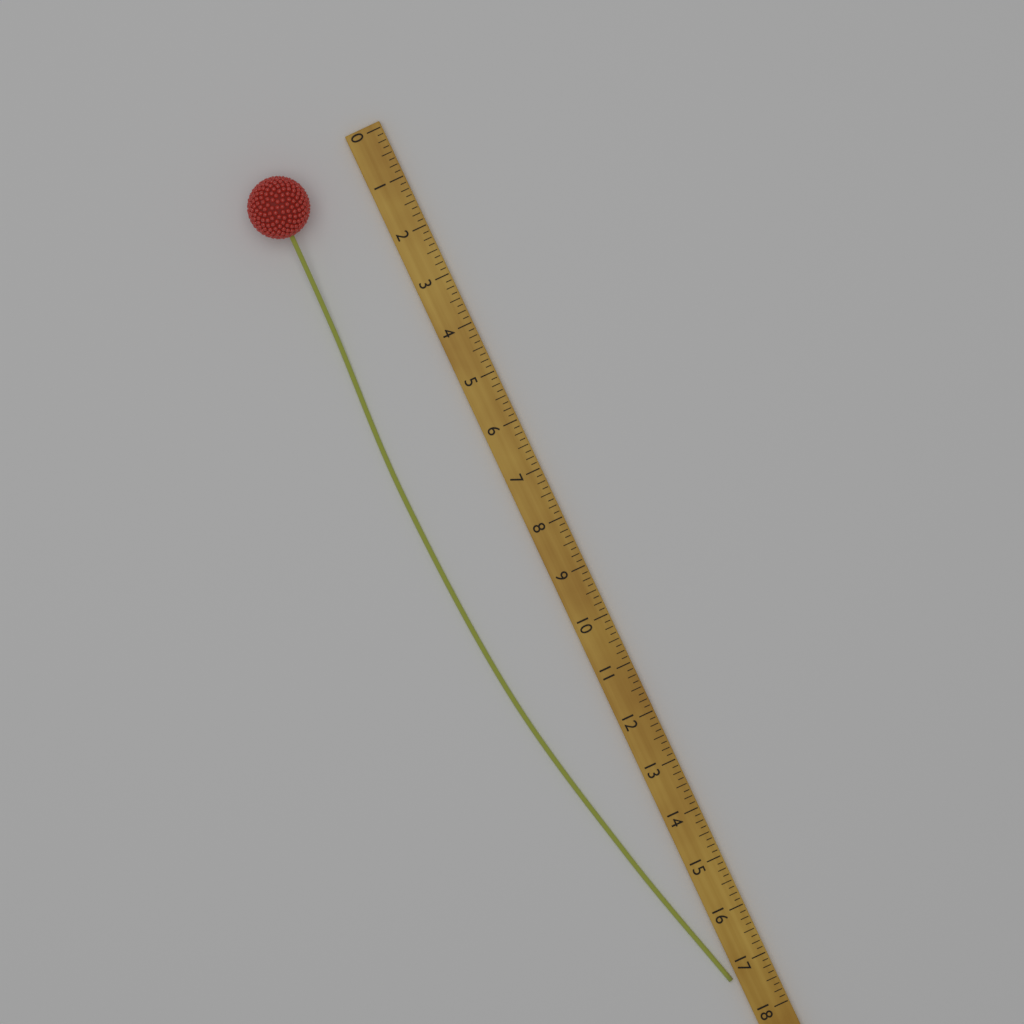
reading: 17.250 (no unit)
